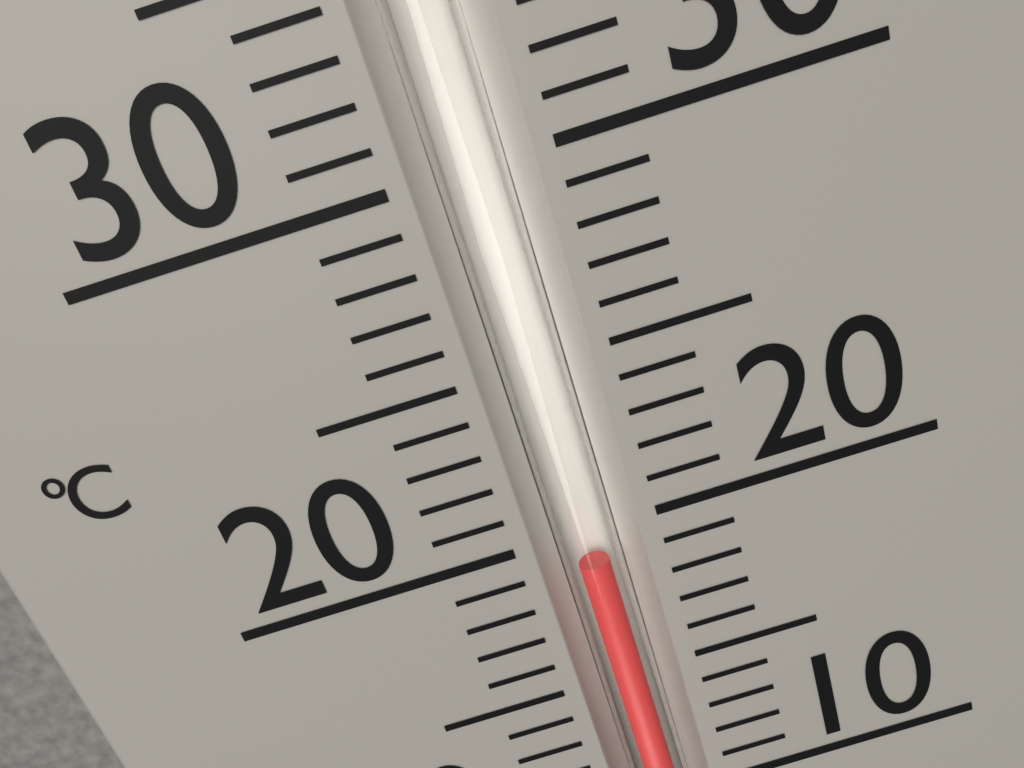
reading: 19 °C
